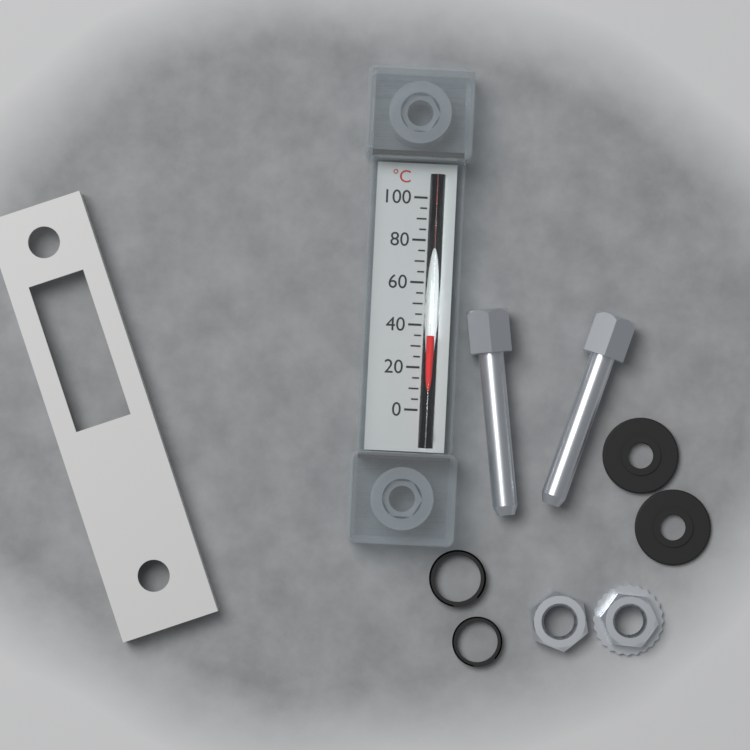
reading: 35 °C
